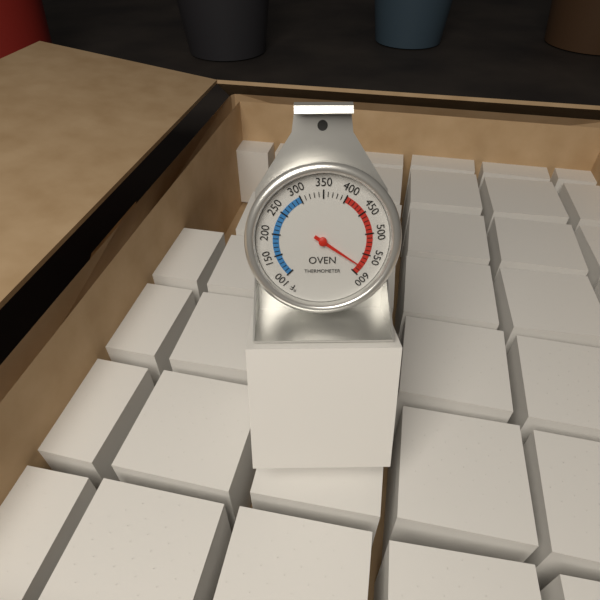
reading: 580 °F
